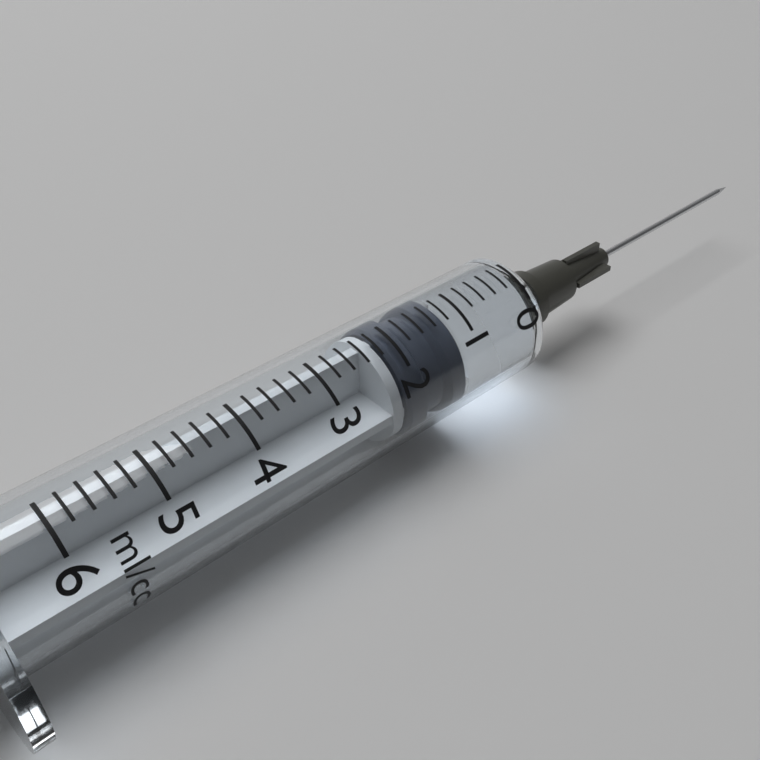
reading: 1.2 ml
